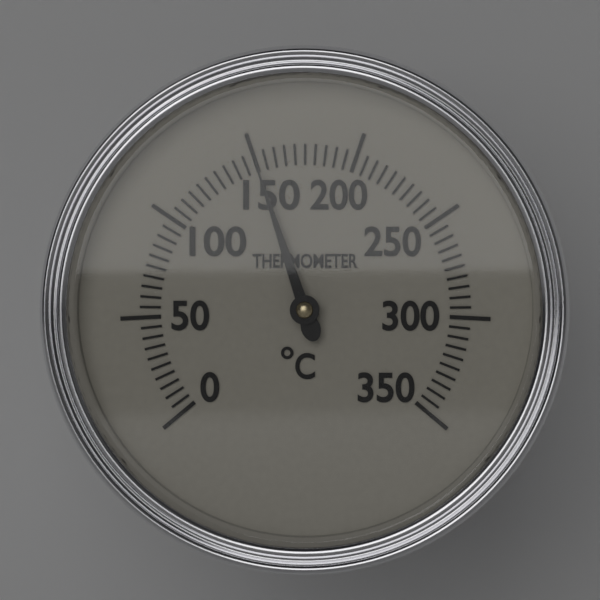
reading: 150 °C
